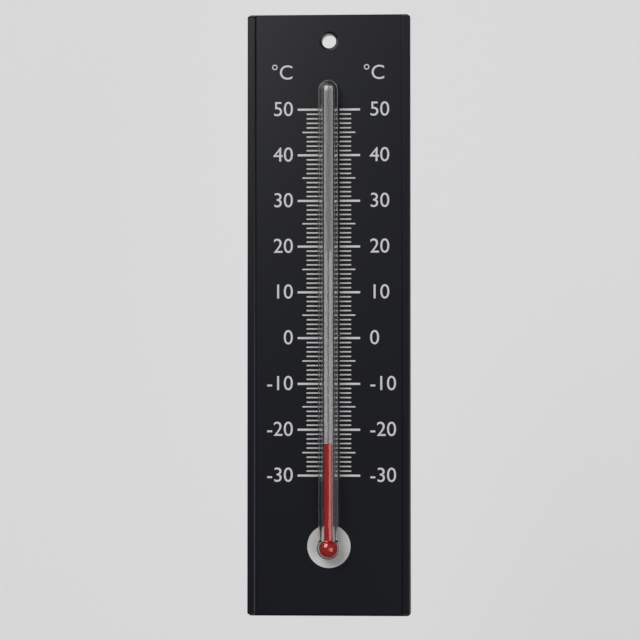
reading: -23 °C
